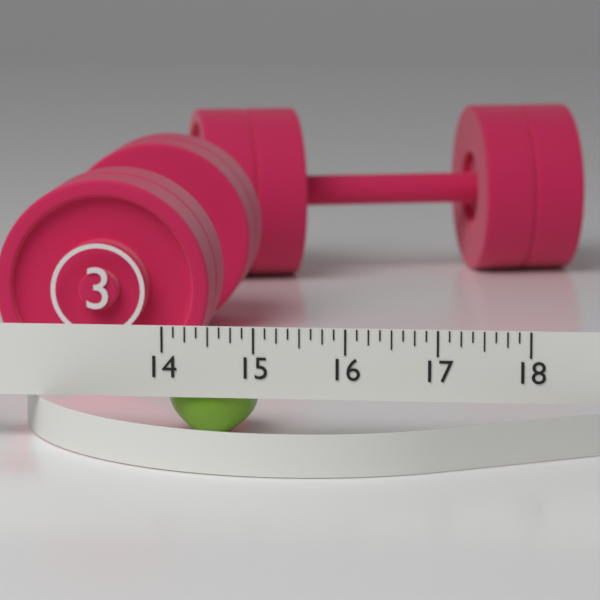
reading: 15.000 (no unit)
